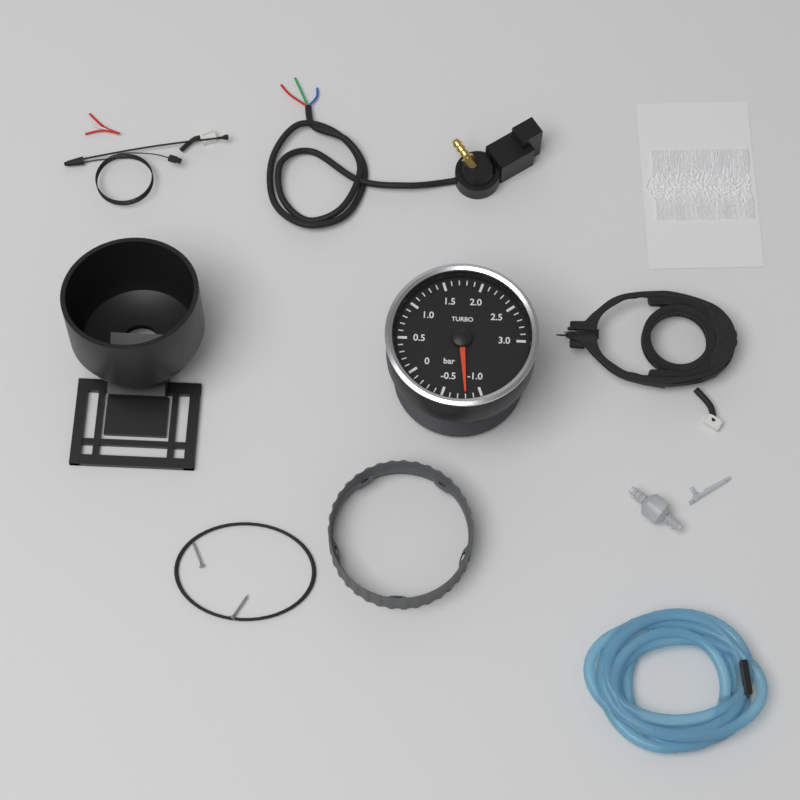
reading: -0.8 bar
